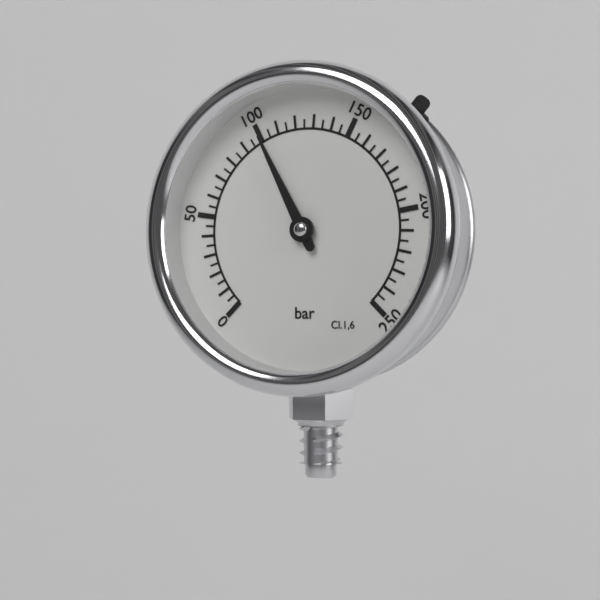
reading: 100 bar
